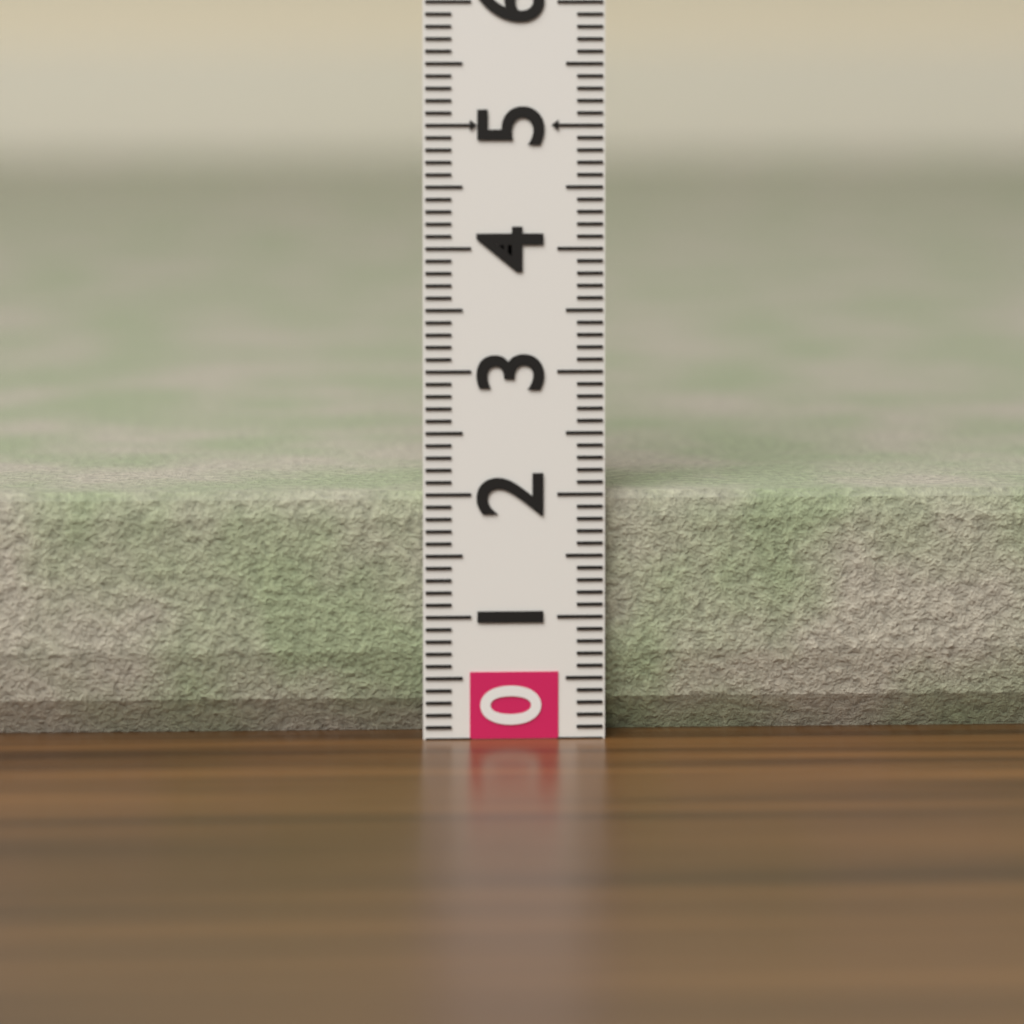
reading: 2.0 (no unit)
